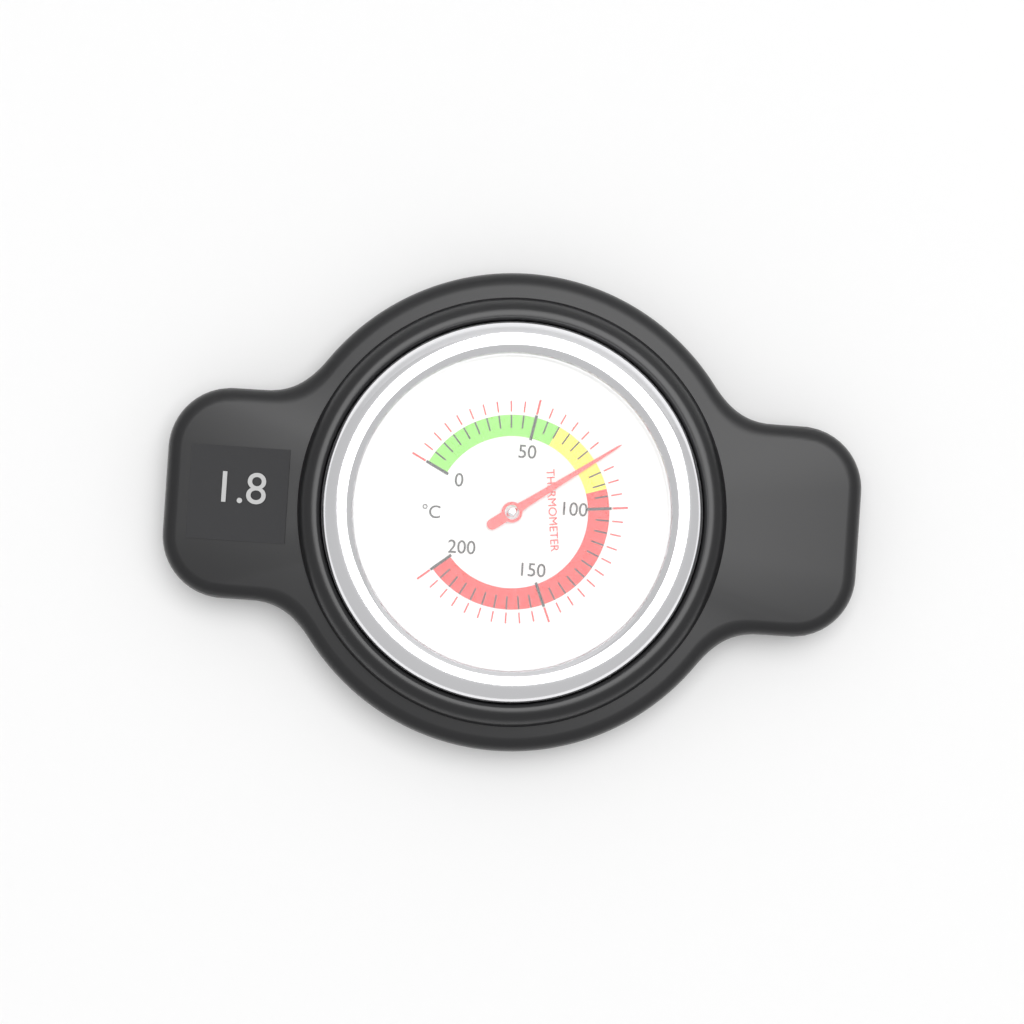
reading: 80 °C
